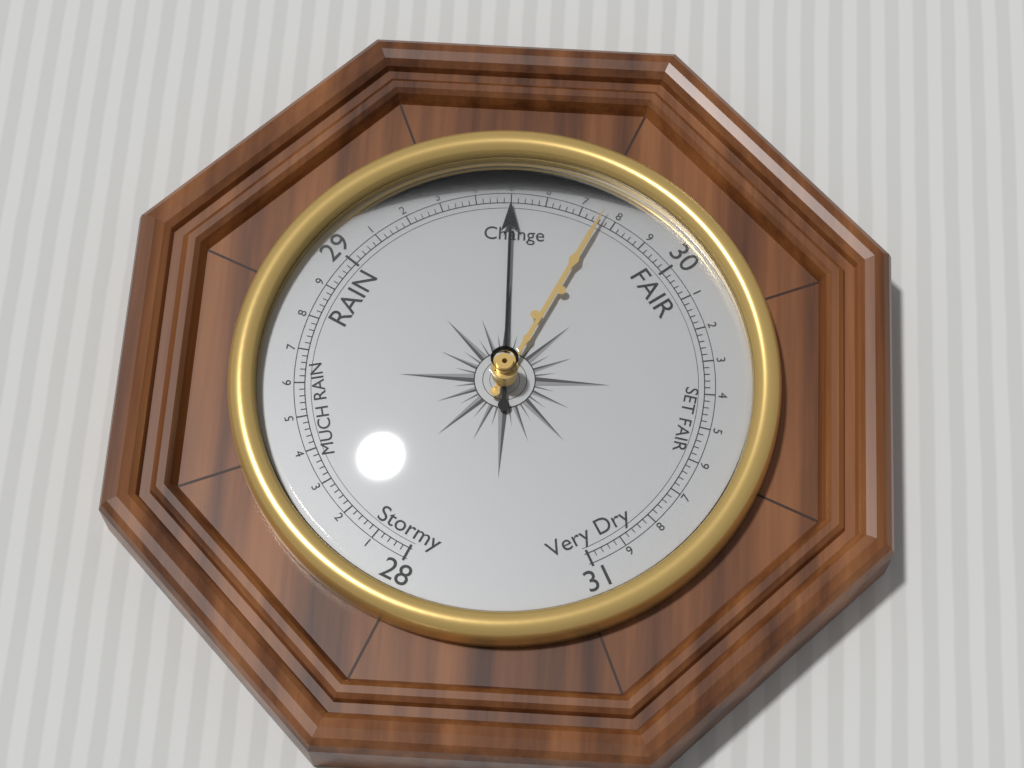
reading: 29.50 (no unit)
